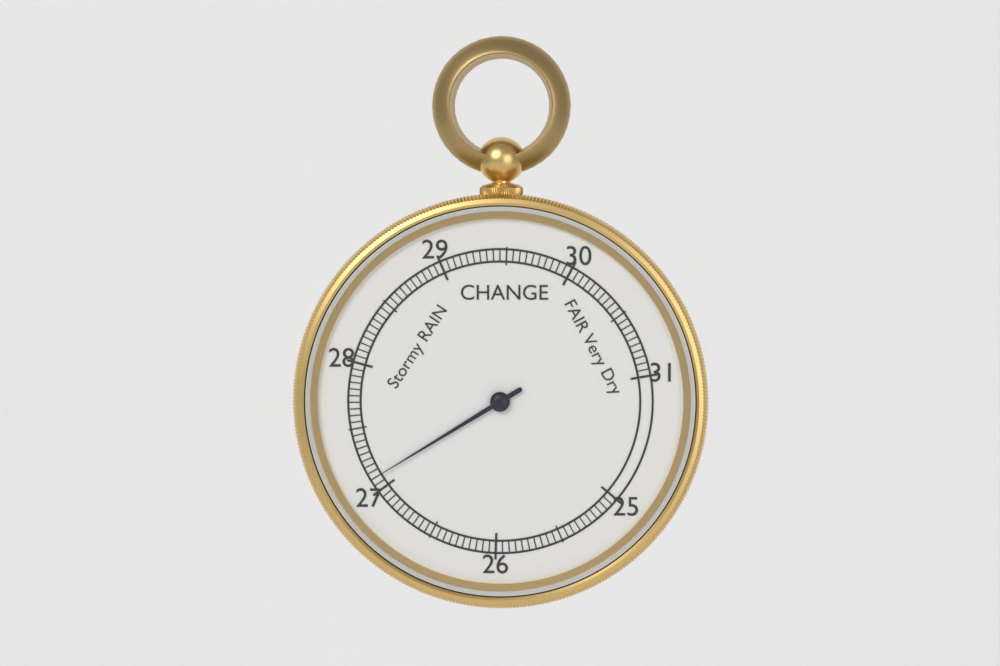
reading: 27.10 inHg
